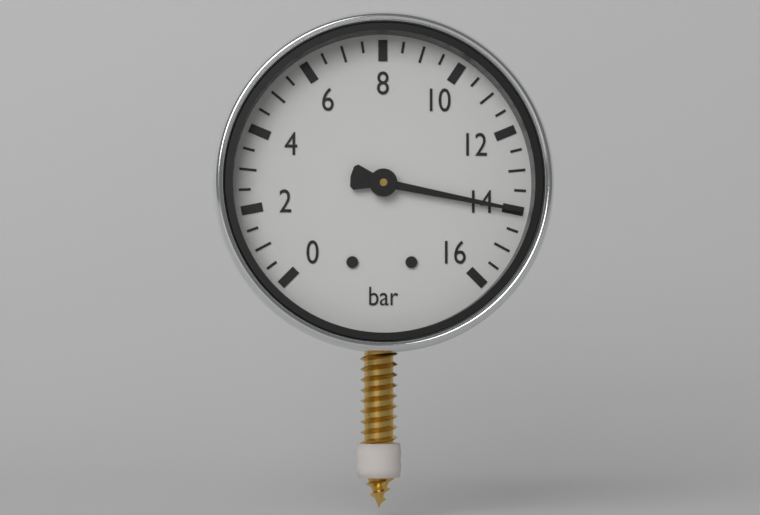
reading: 14.0 bar
